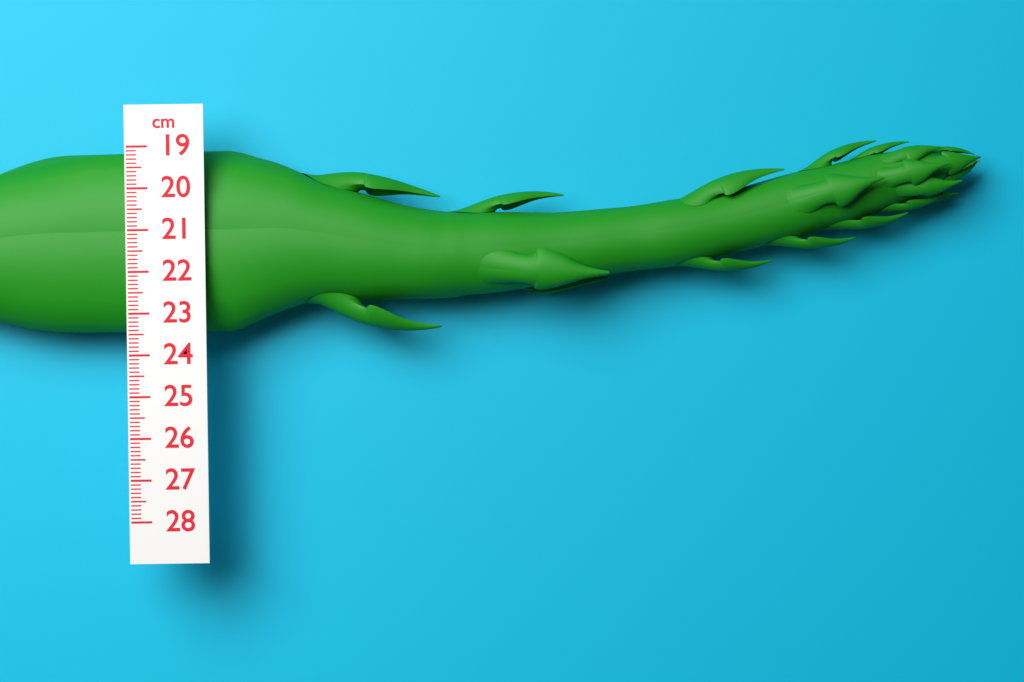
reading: 23.5 cm
